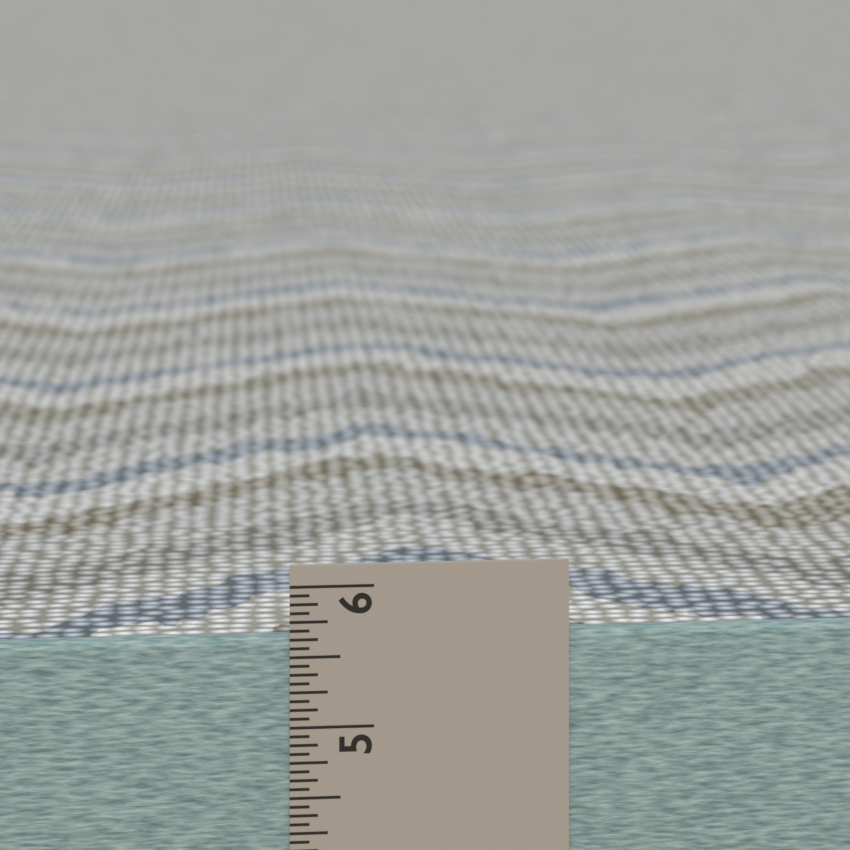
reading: 5.6250 in
